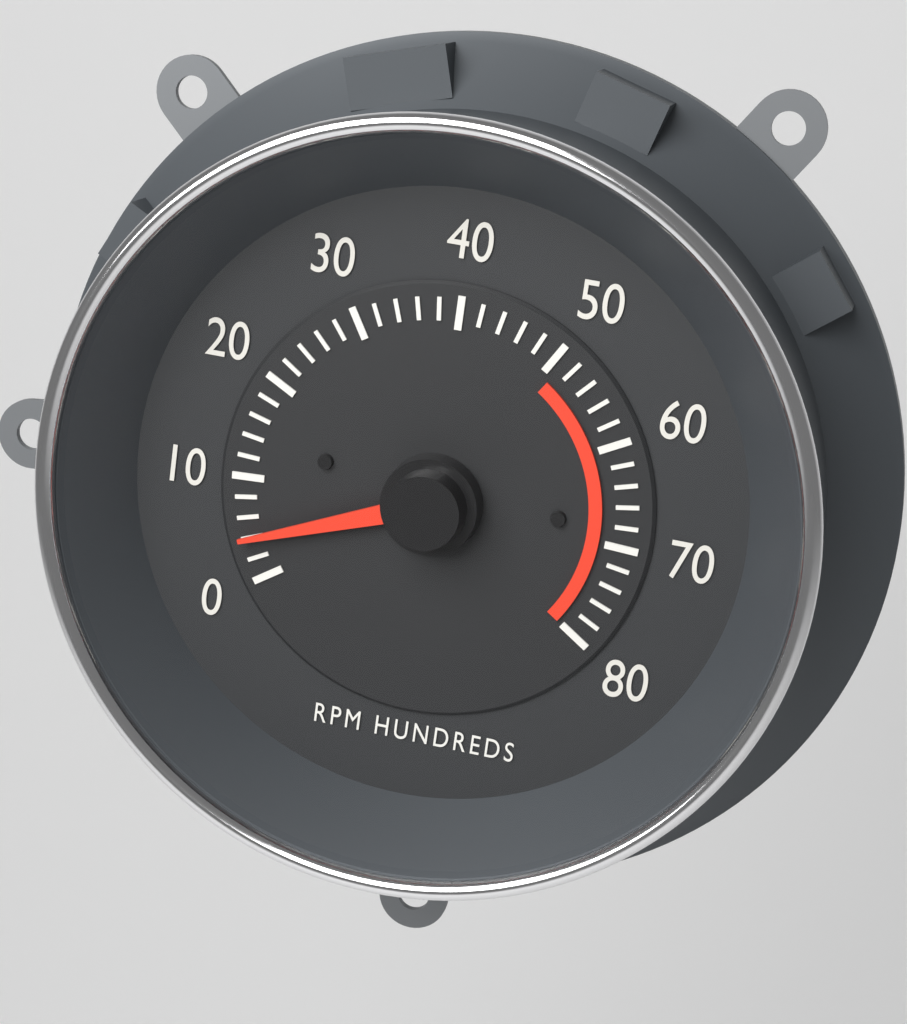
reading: 400 RPM
